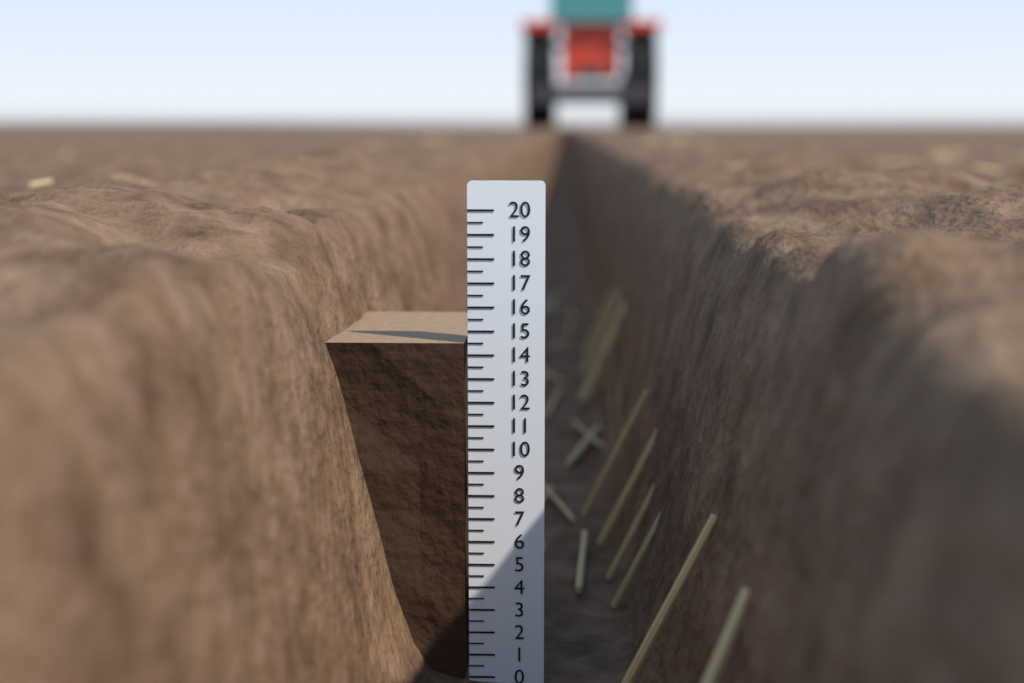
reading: 14.5 (no unit)
